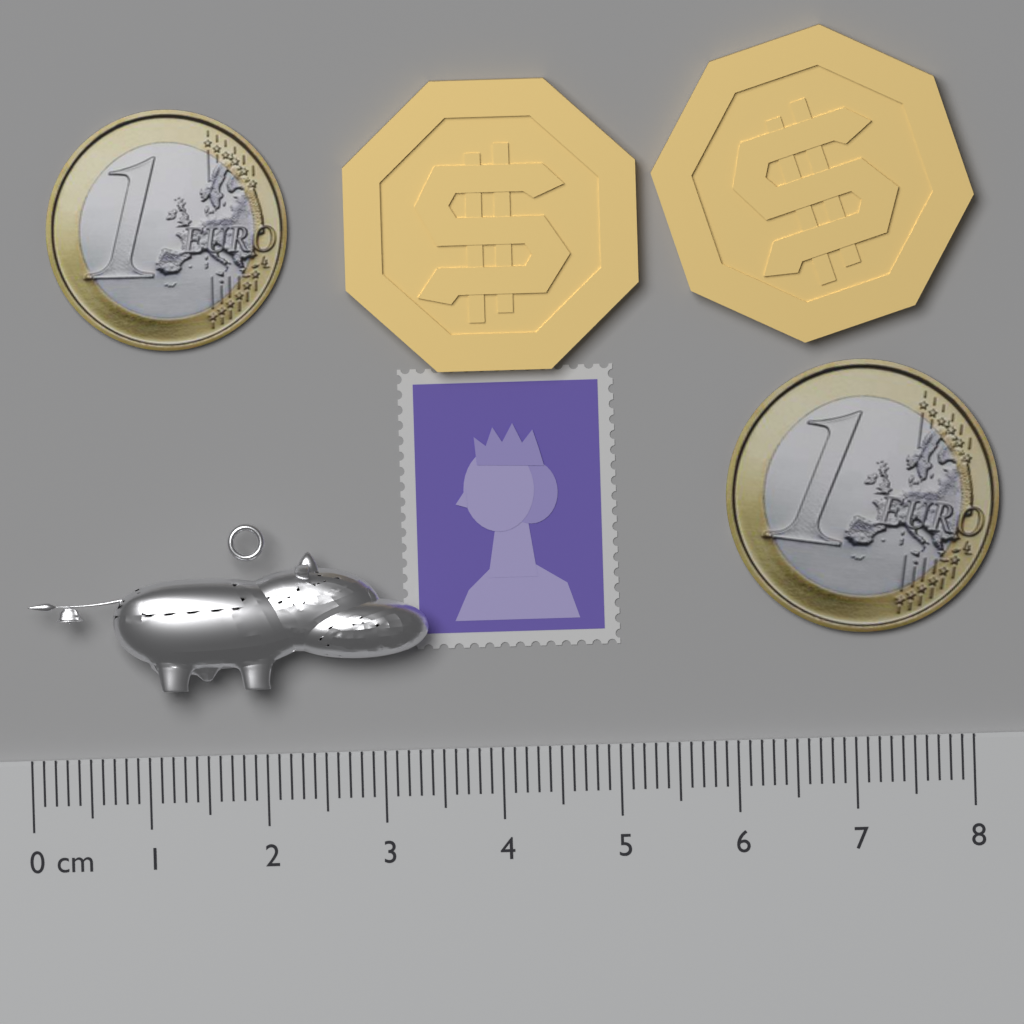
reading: 3.4 cm
